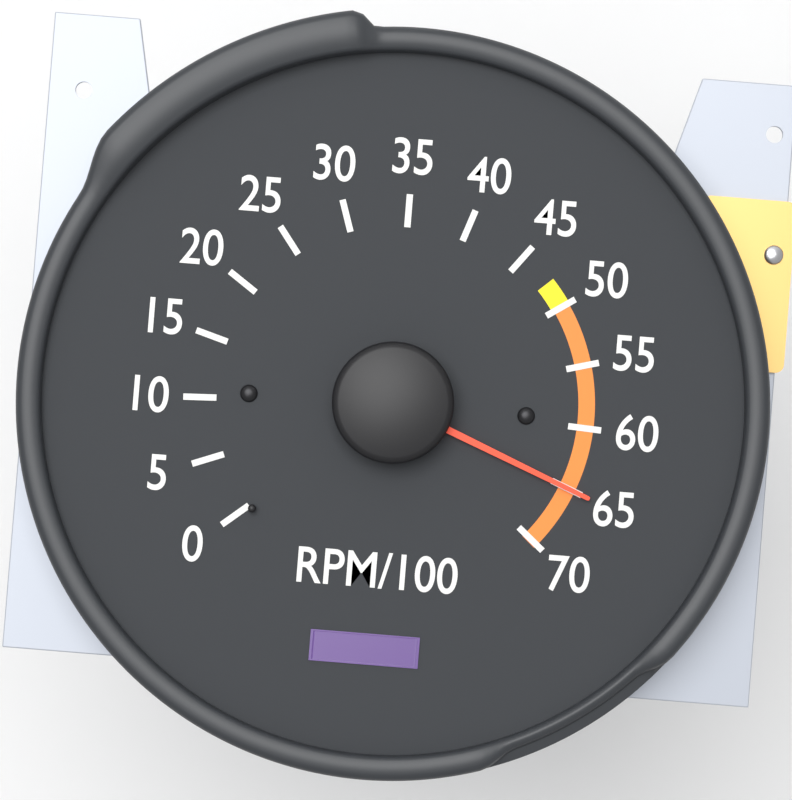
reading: 65 RPM/100
